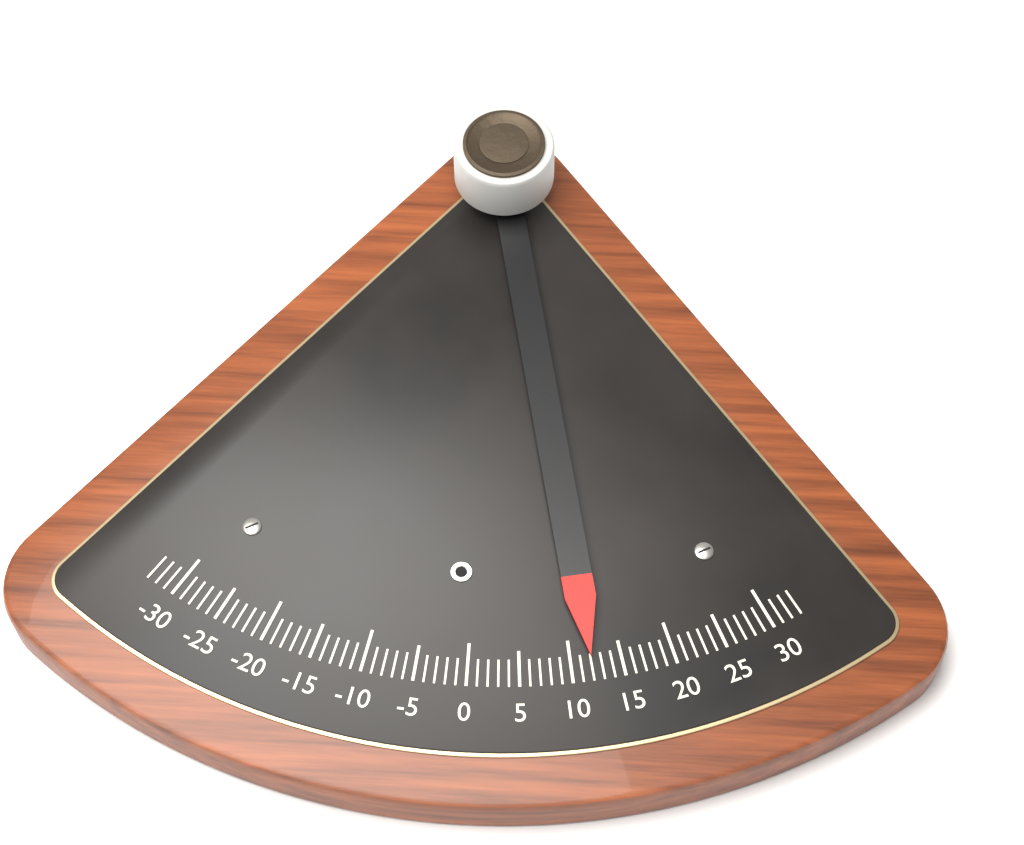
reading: 12 (no unit)
